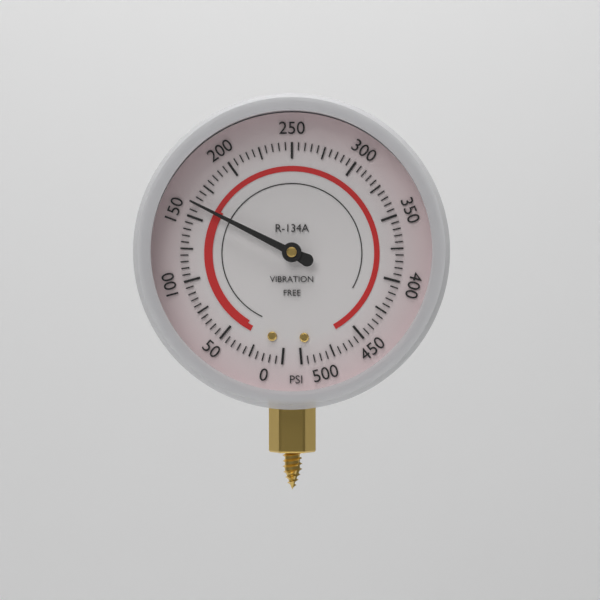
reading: 160 psi
